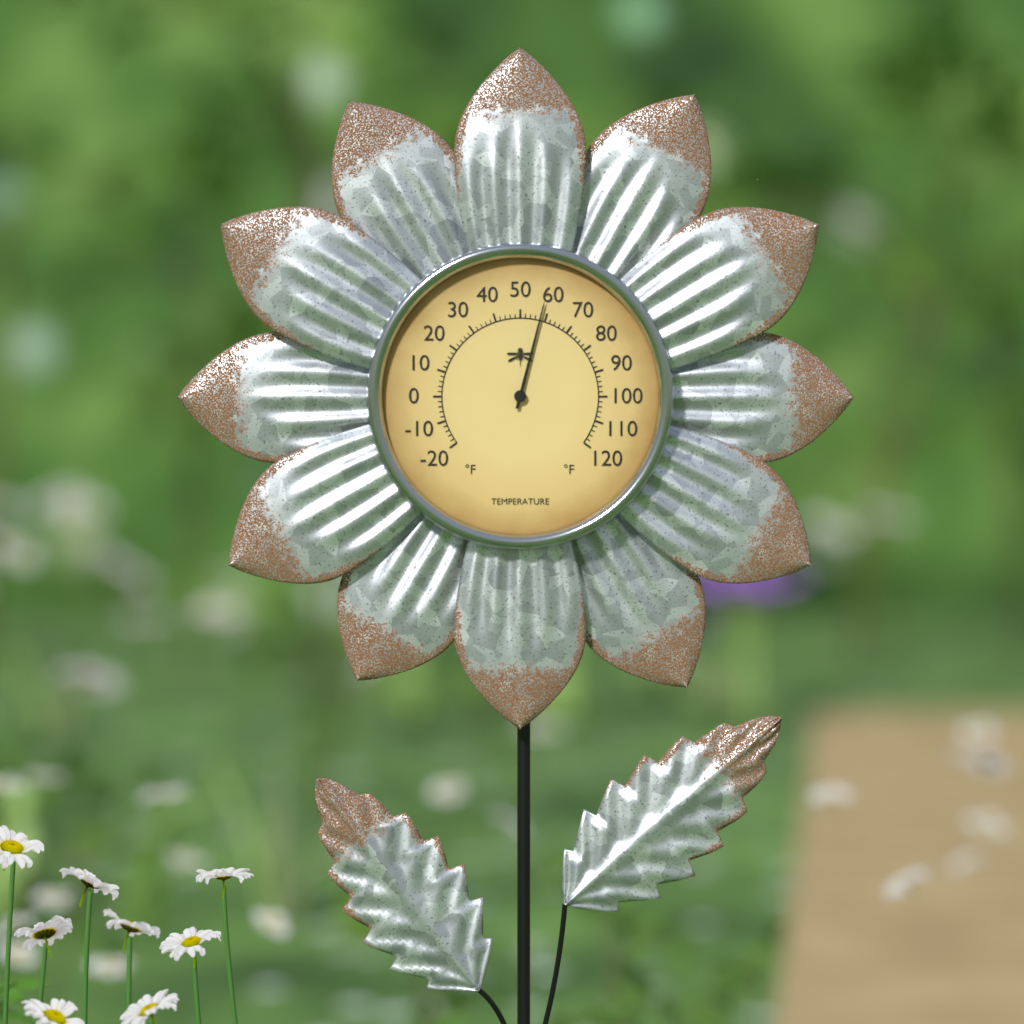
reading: 58 °F
